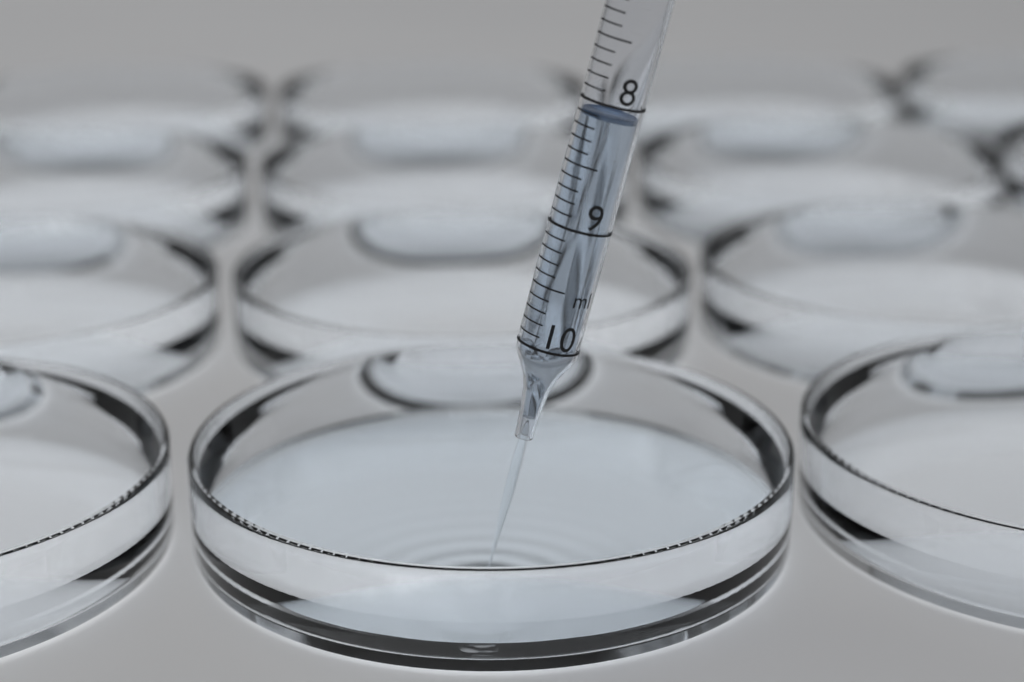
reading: 8.1 ml
